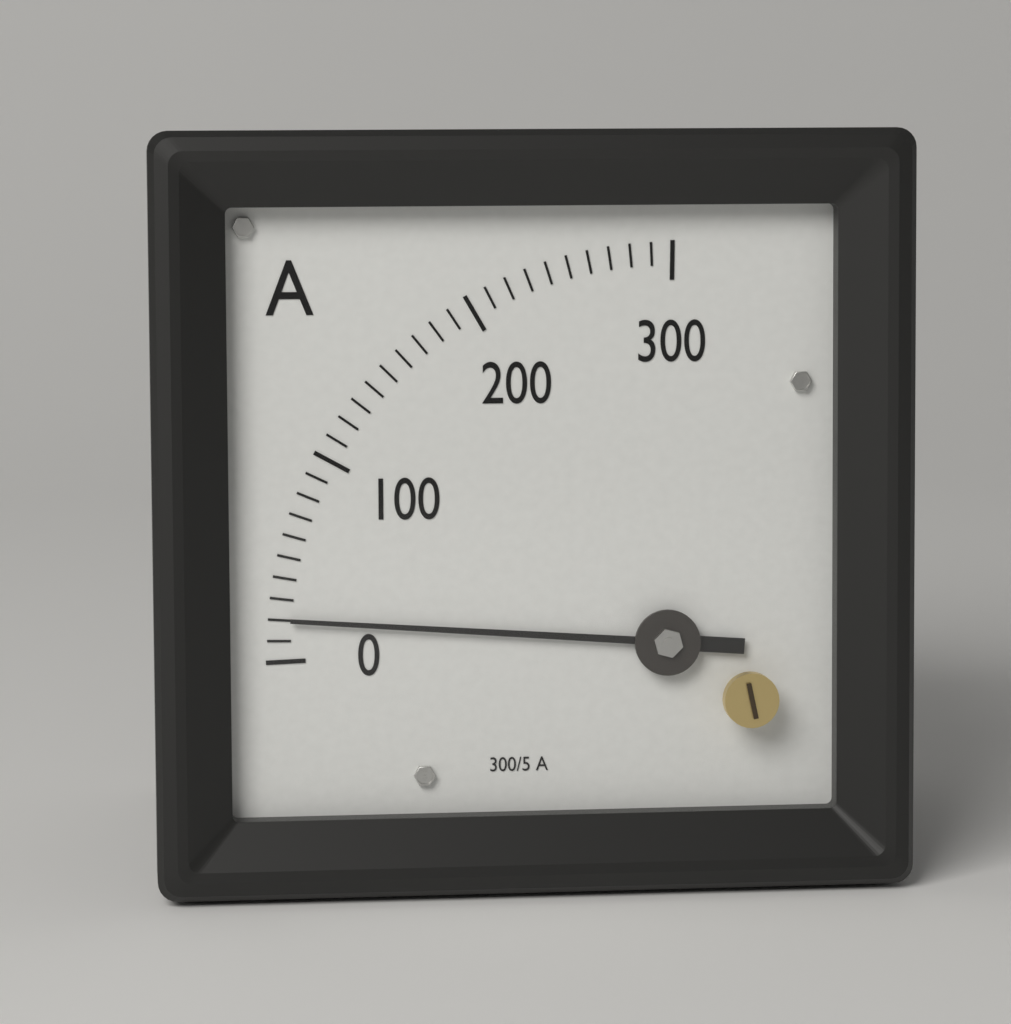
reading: 20 A
